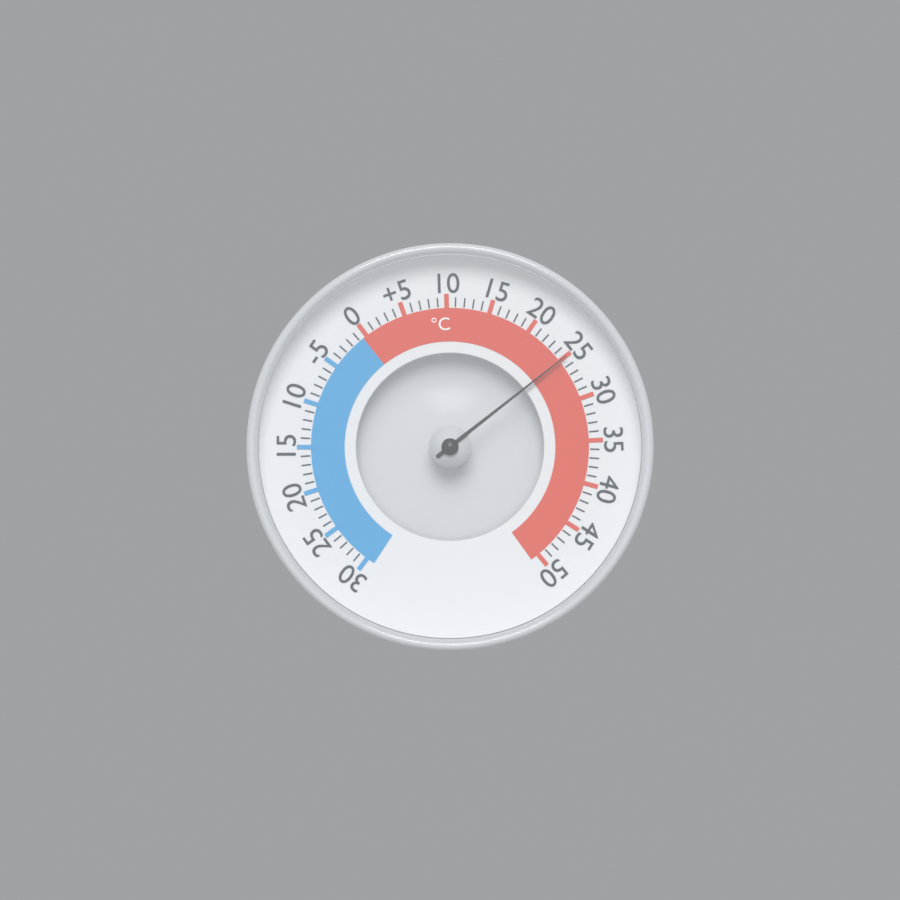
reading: 25 °C
